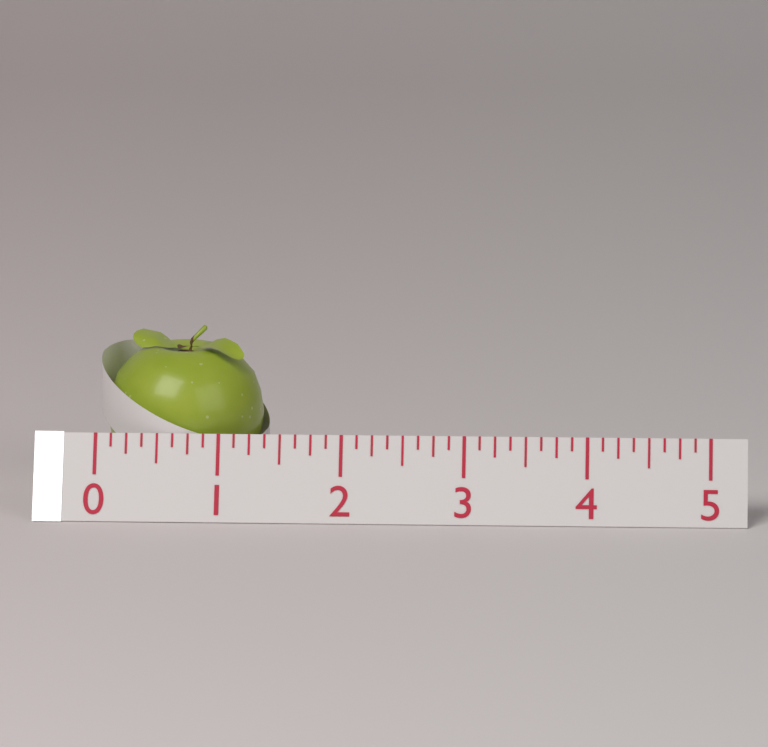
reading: 1.375 (no unit)
